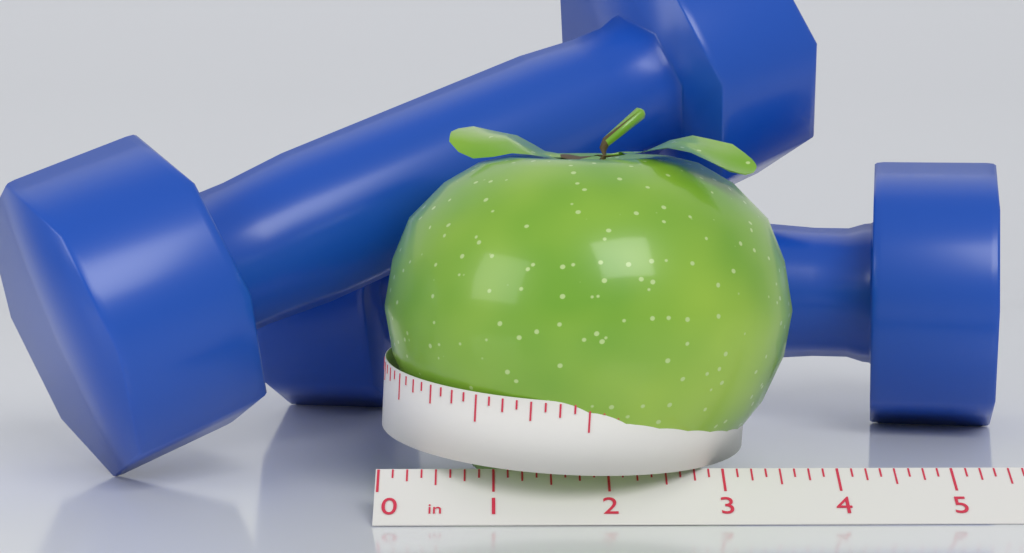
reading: 3.750 in
